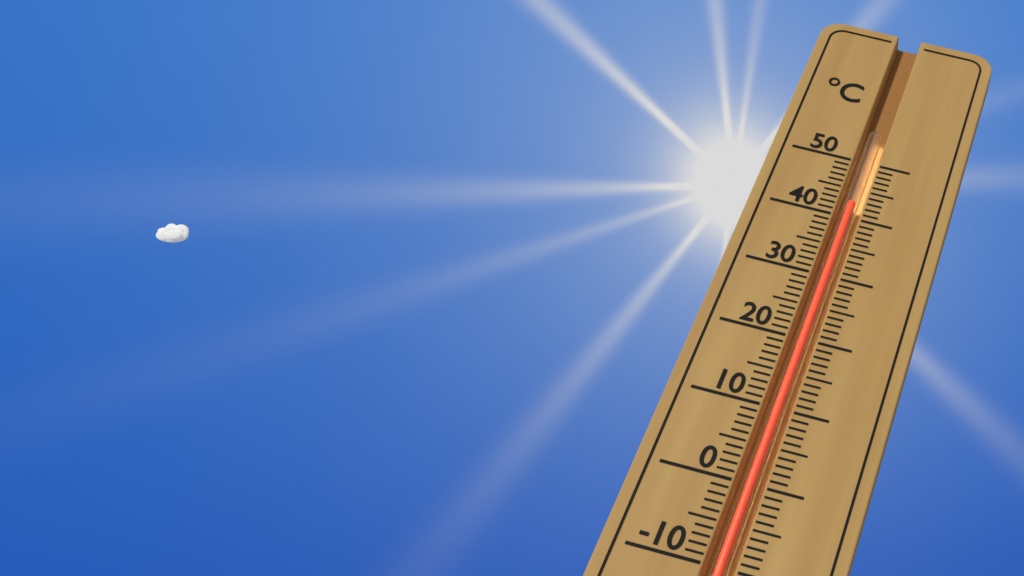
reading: 43 °C
